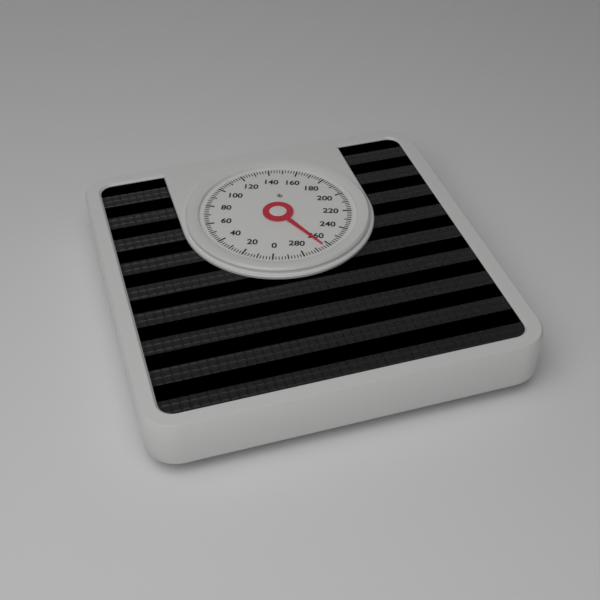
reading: 264 lb
